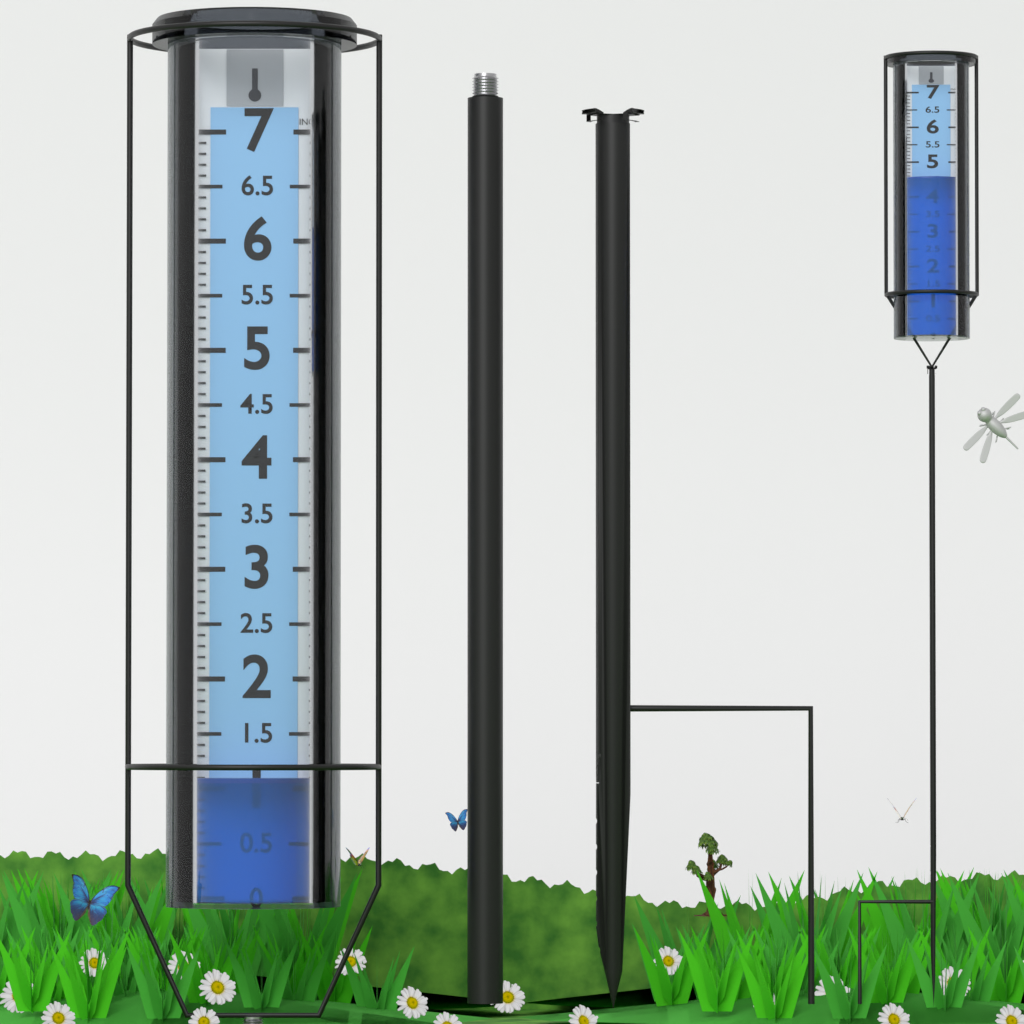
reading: 1.1 in
